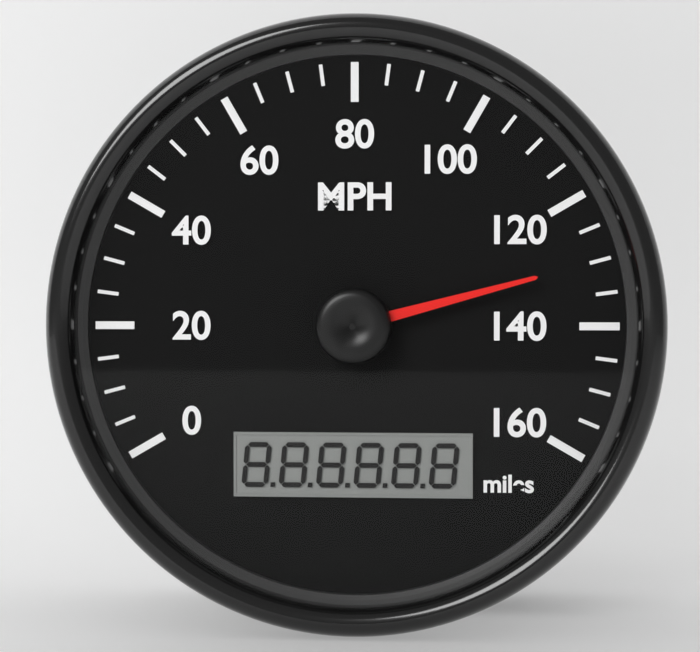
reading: 130 mph
